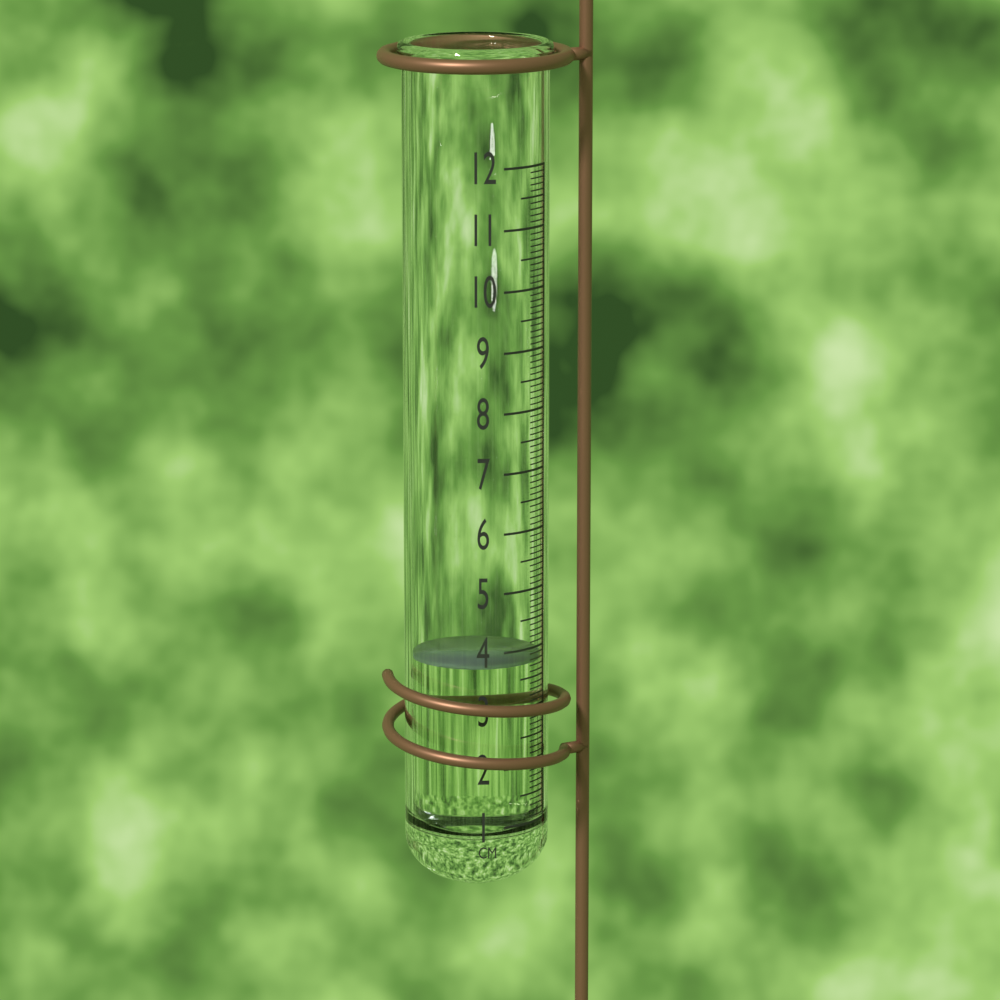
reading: 3.8 cm
